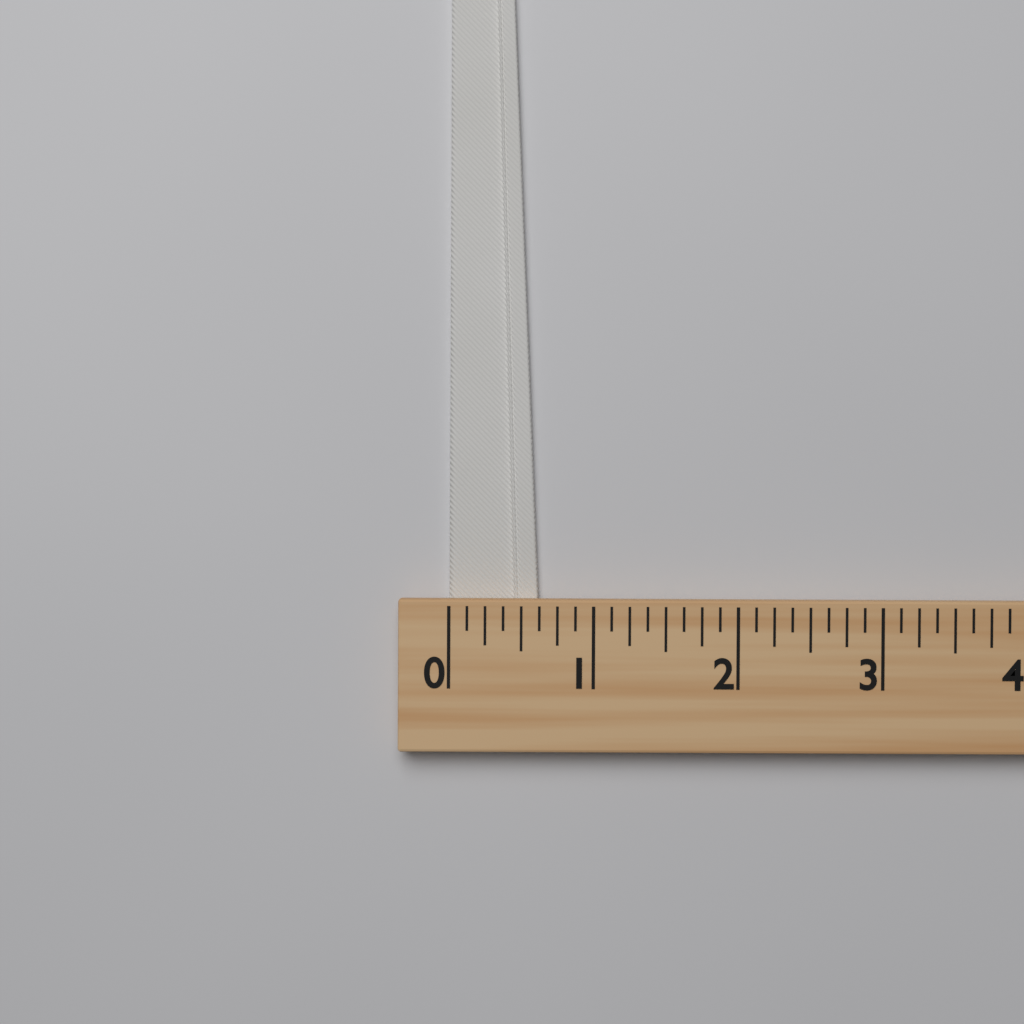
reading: 0.625 (no unit)
